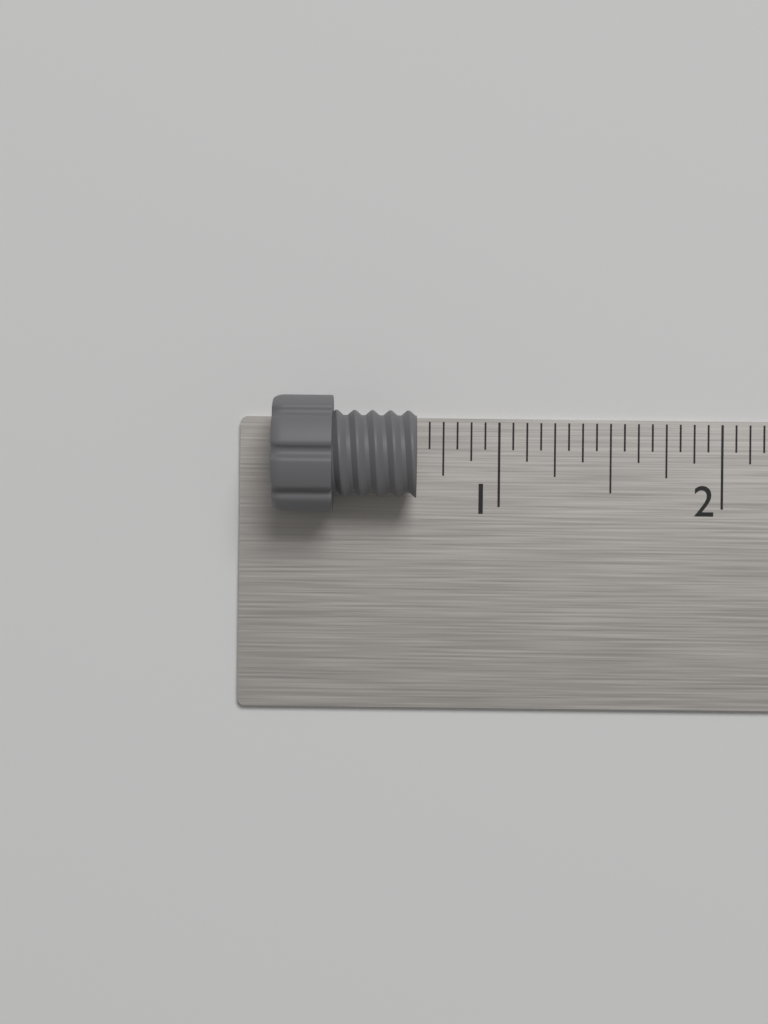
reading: 0.6250 in
